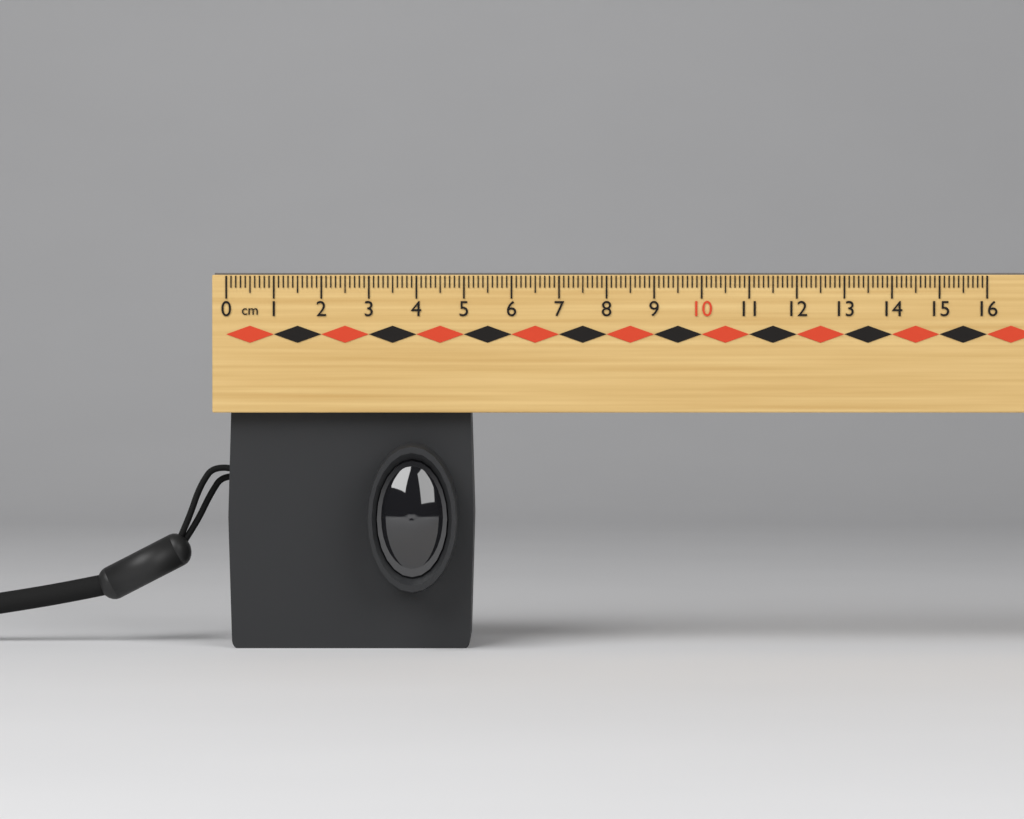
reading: 5.2 cm
